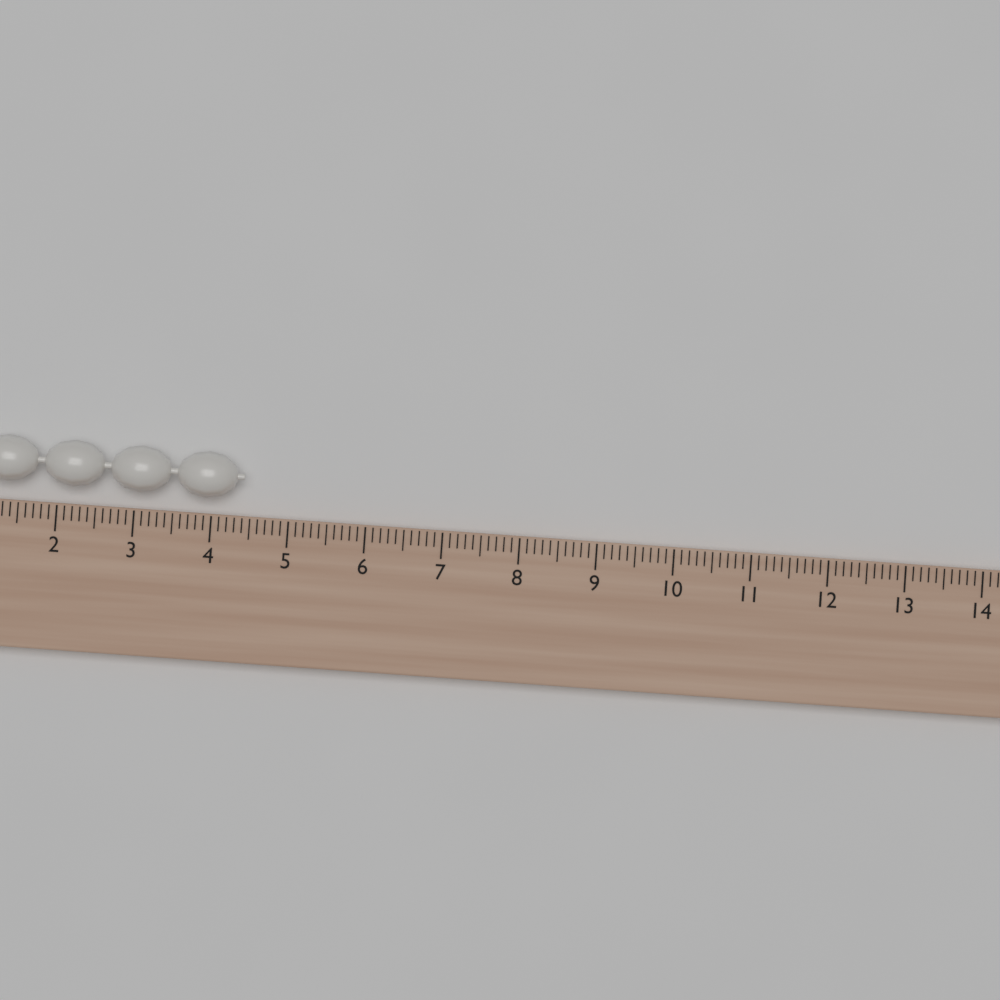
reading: 4.4 (no unit)
